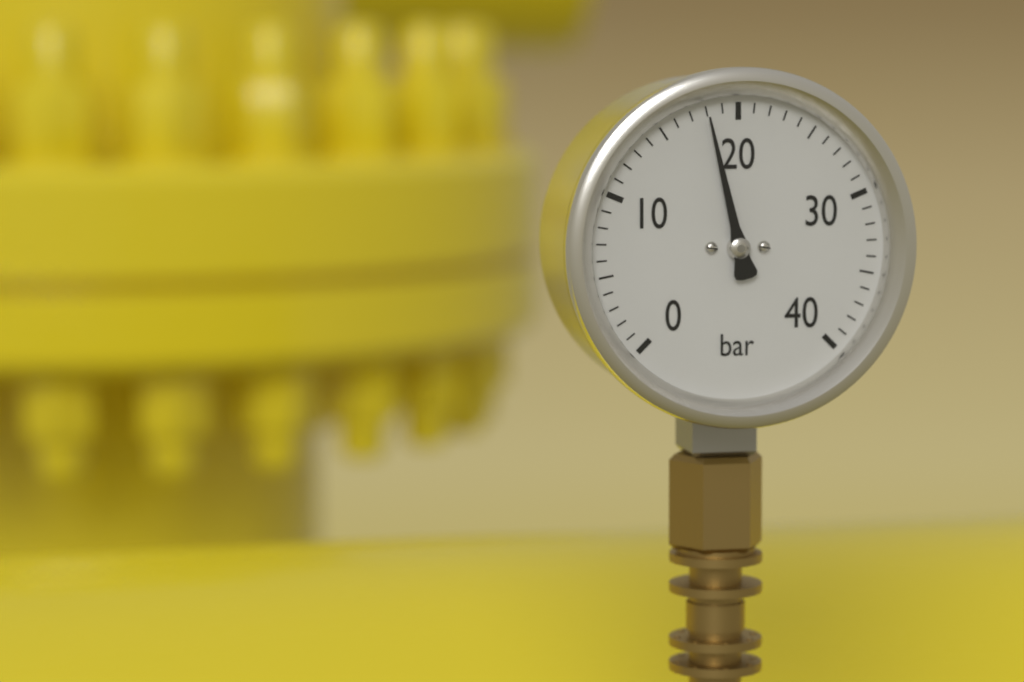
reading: 18 bar
